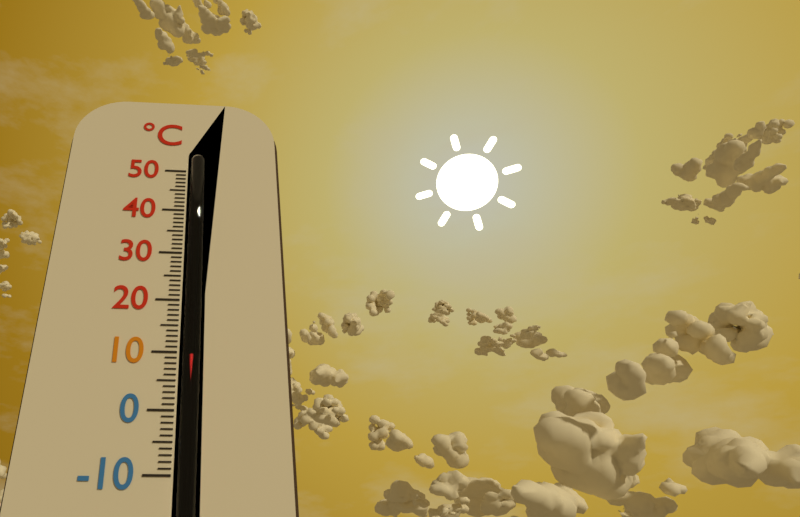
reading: 10 °C
